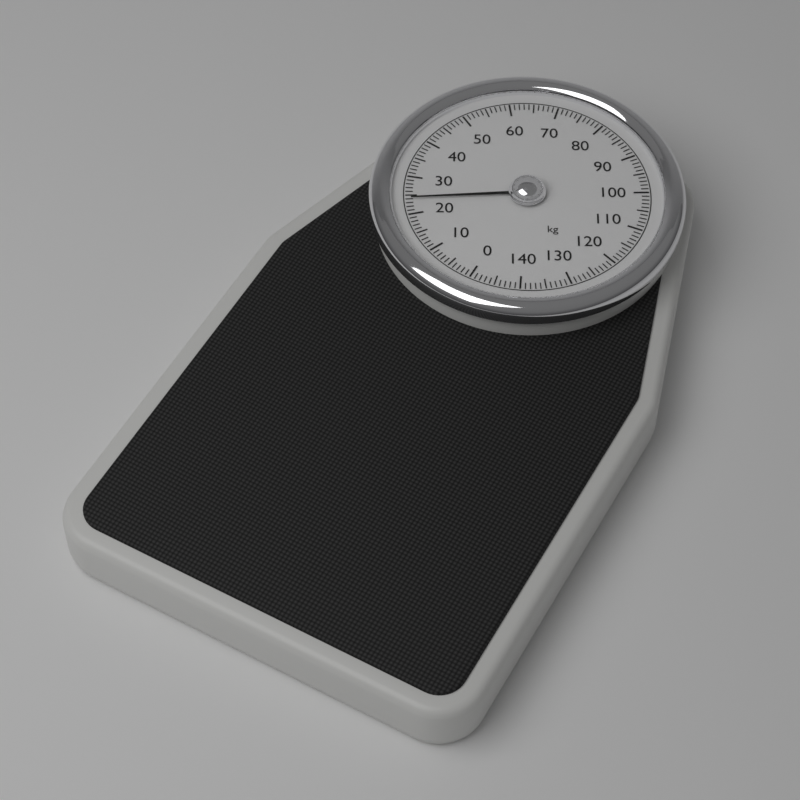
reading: 24 kg
